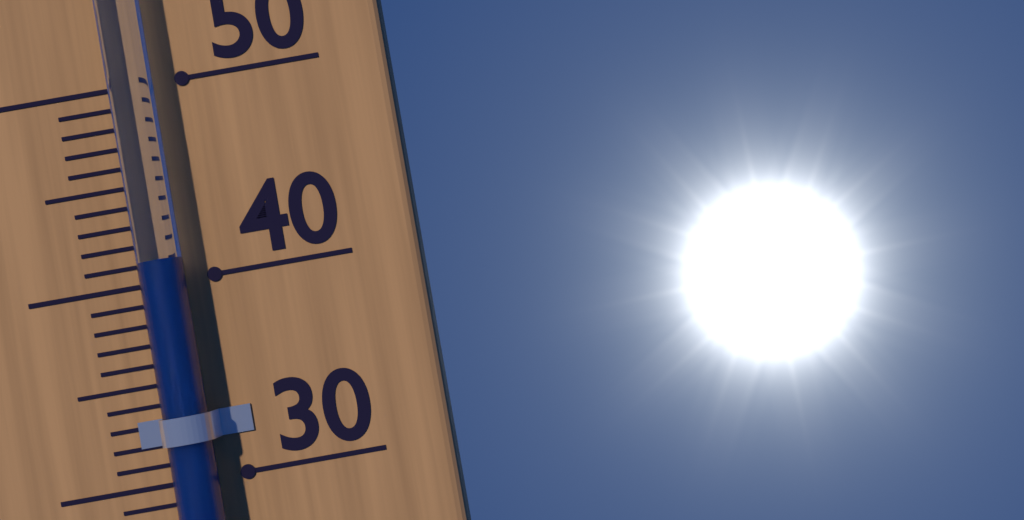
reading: 41 °C
